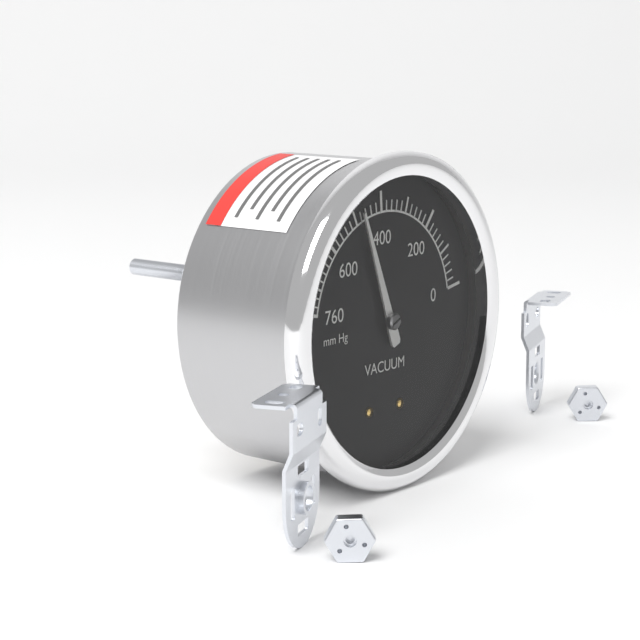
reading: 480 mm Hg
